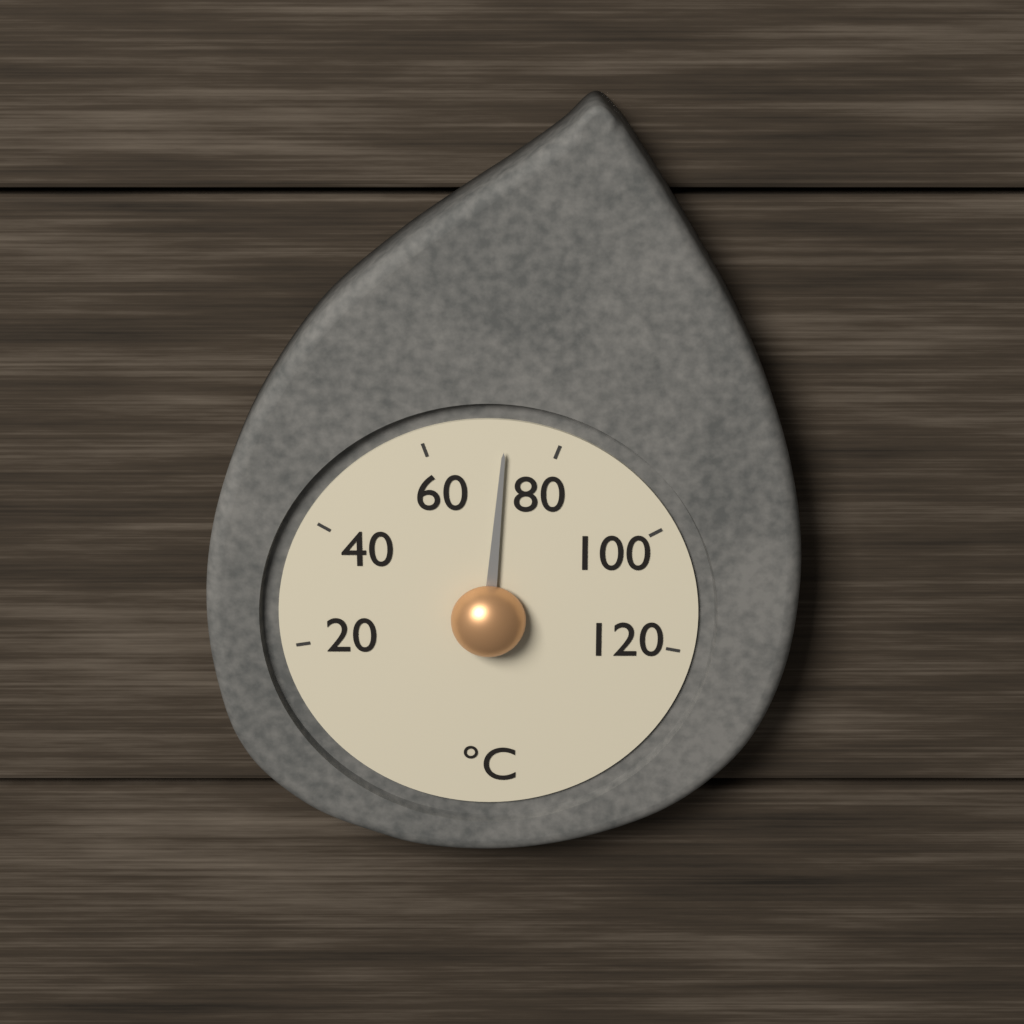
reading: 72 °C
